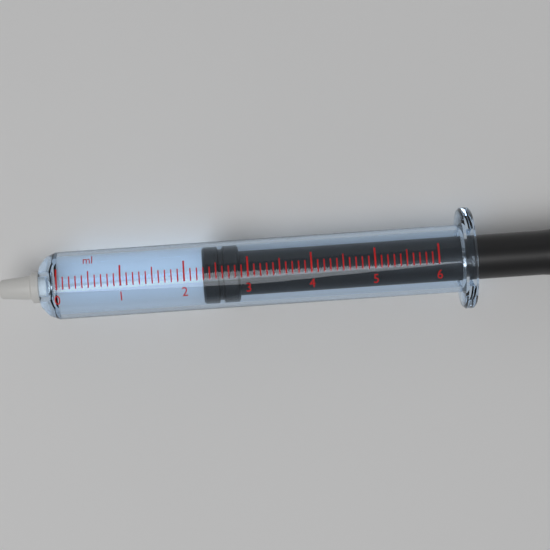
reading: 2.3 ml
